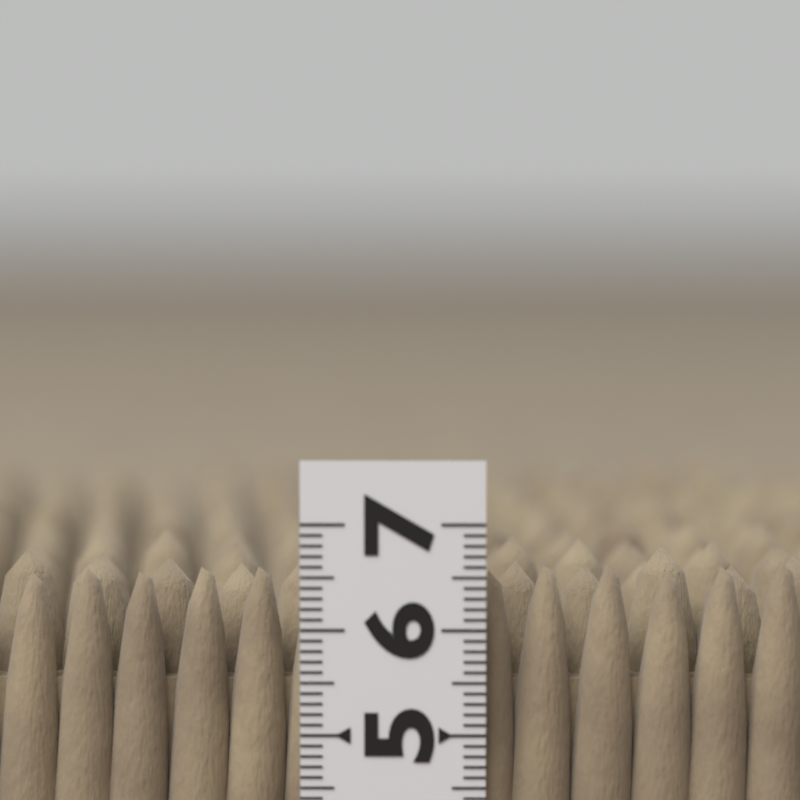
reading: 6.7 (no unit)
